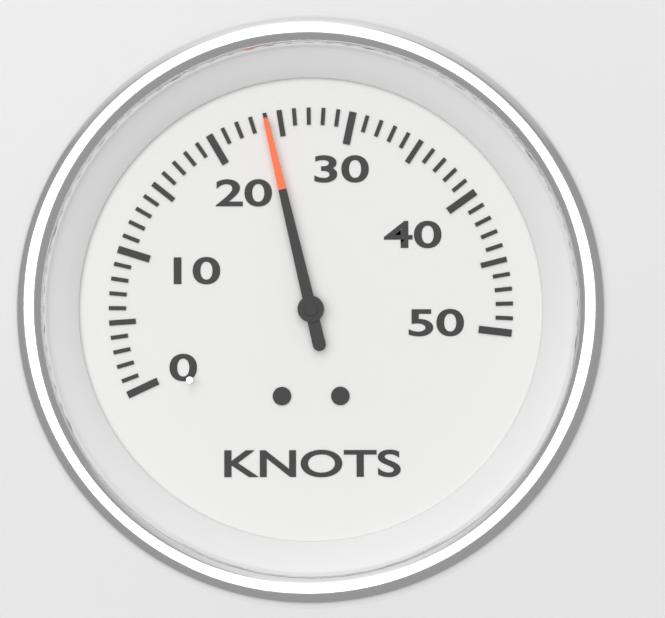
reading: 24 knots
